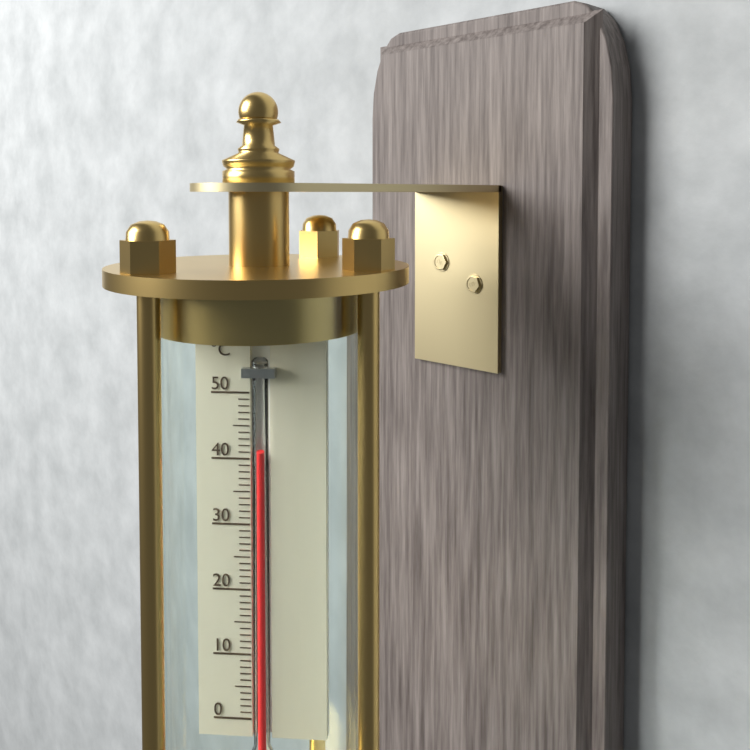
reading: 41 °C
